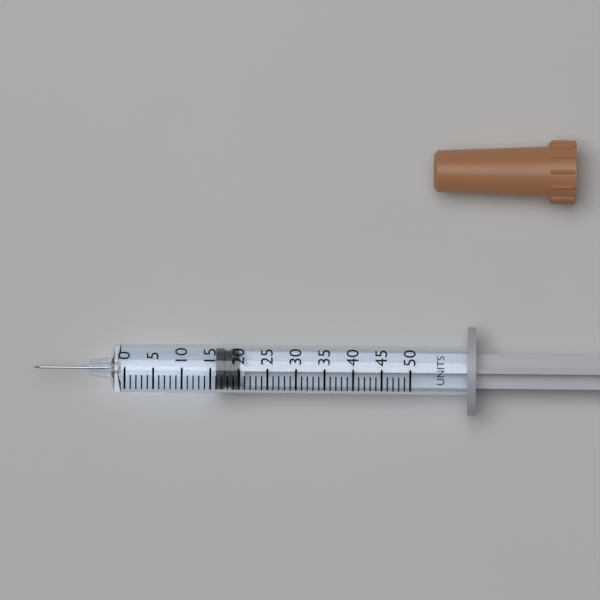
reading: 16 units
